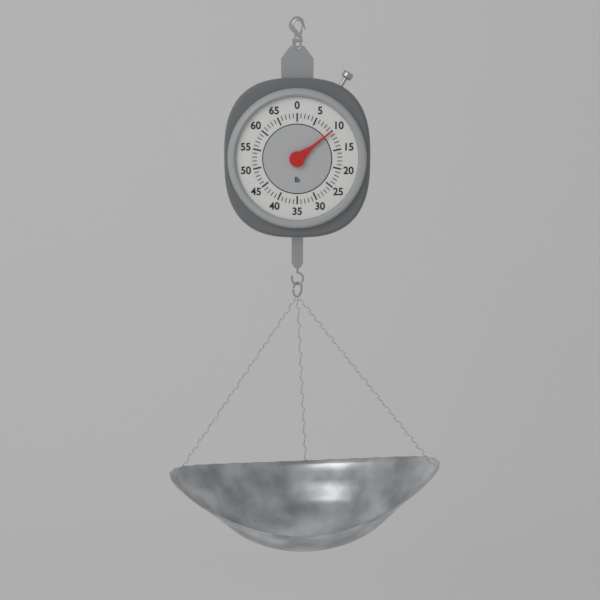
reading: 10 lb
